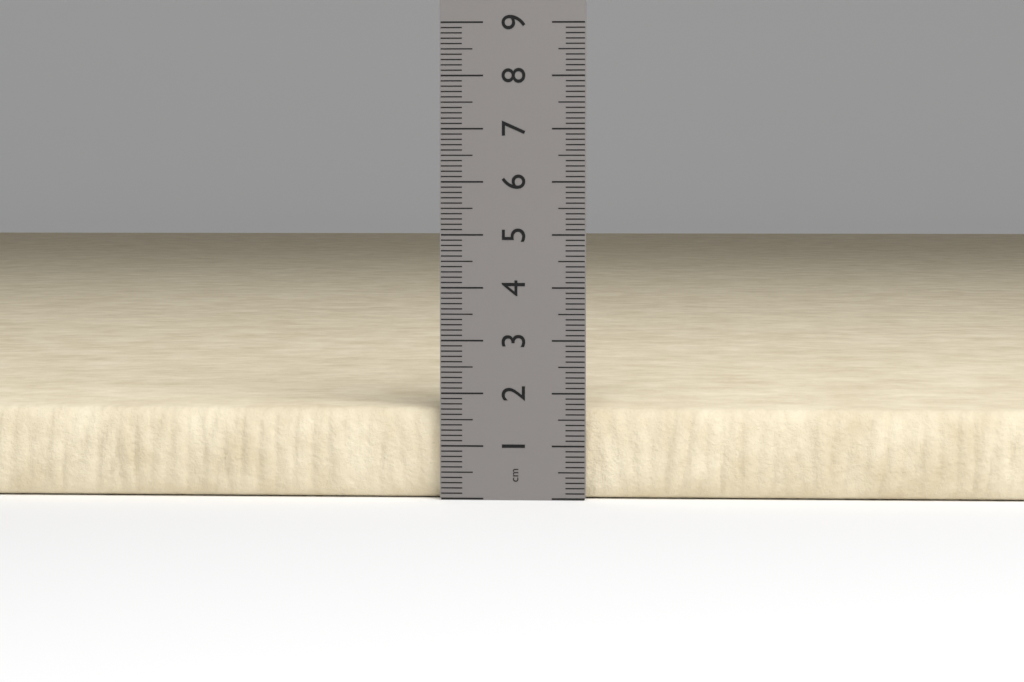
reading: 1.7 cm
